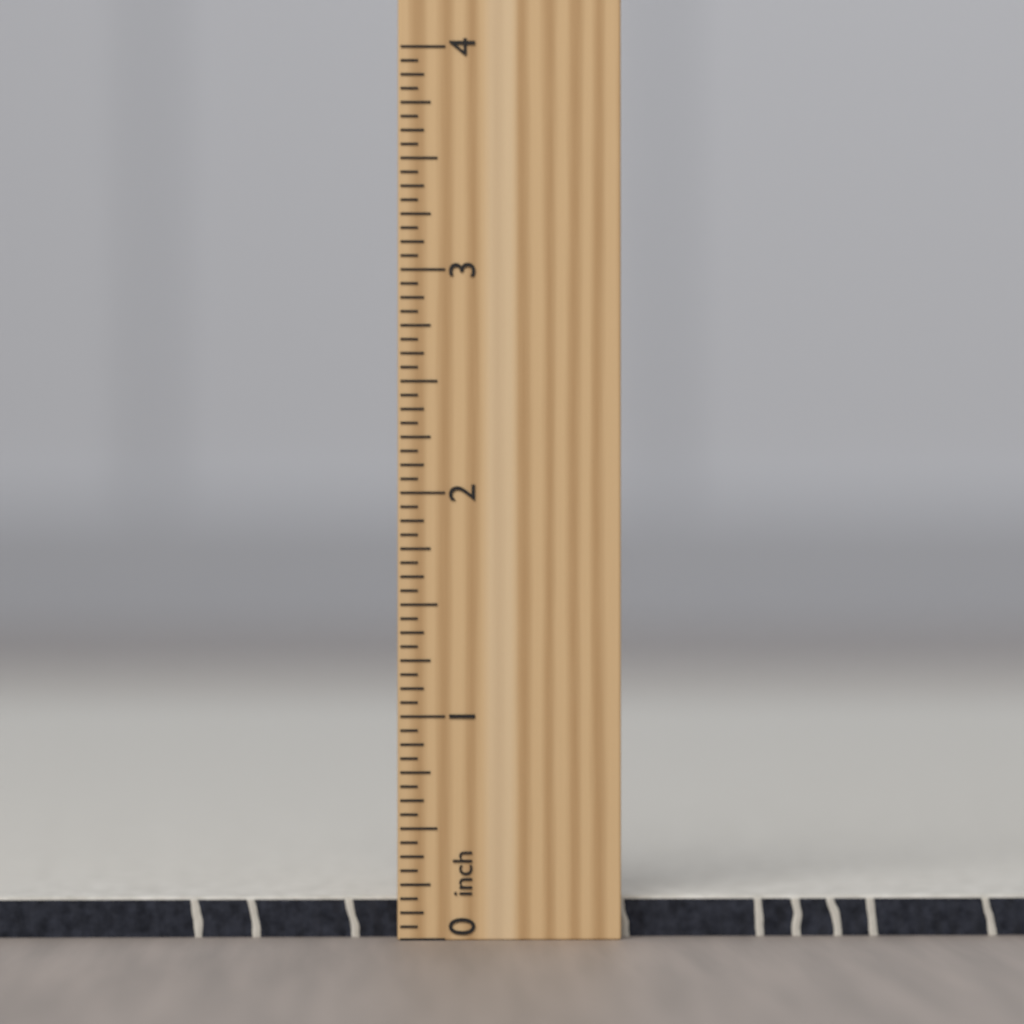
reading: 0.1875 inch
